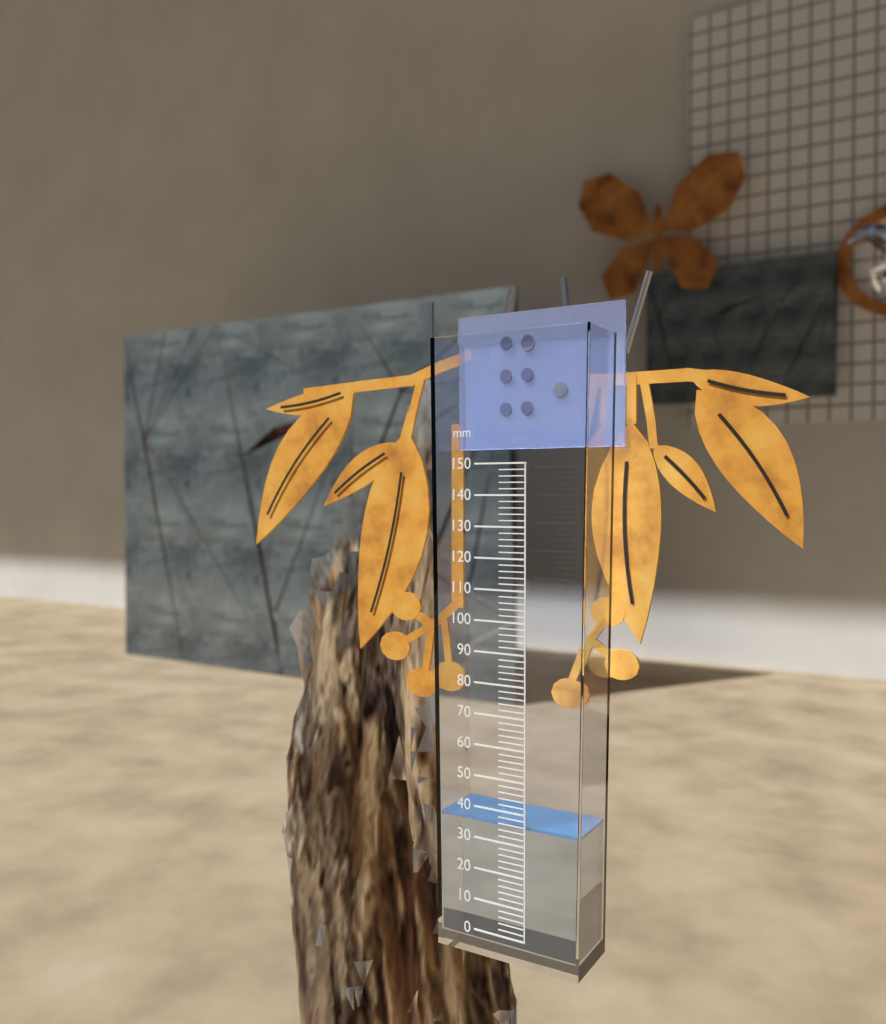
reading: 36 mm
